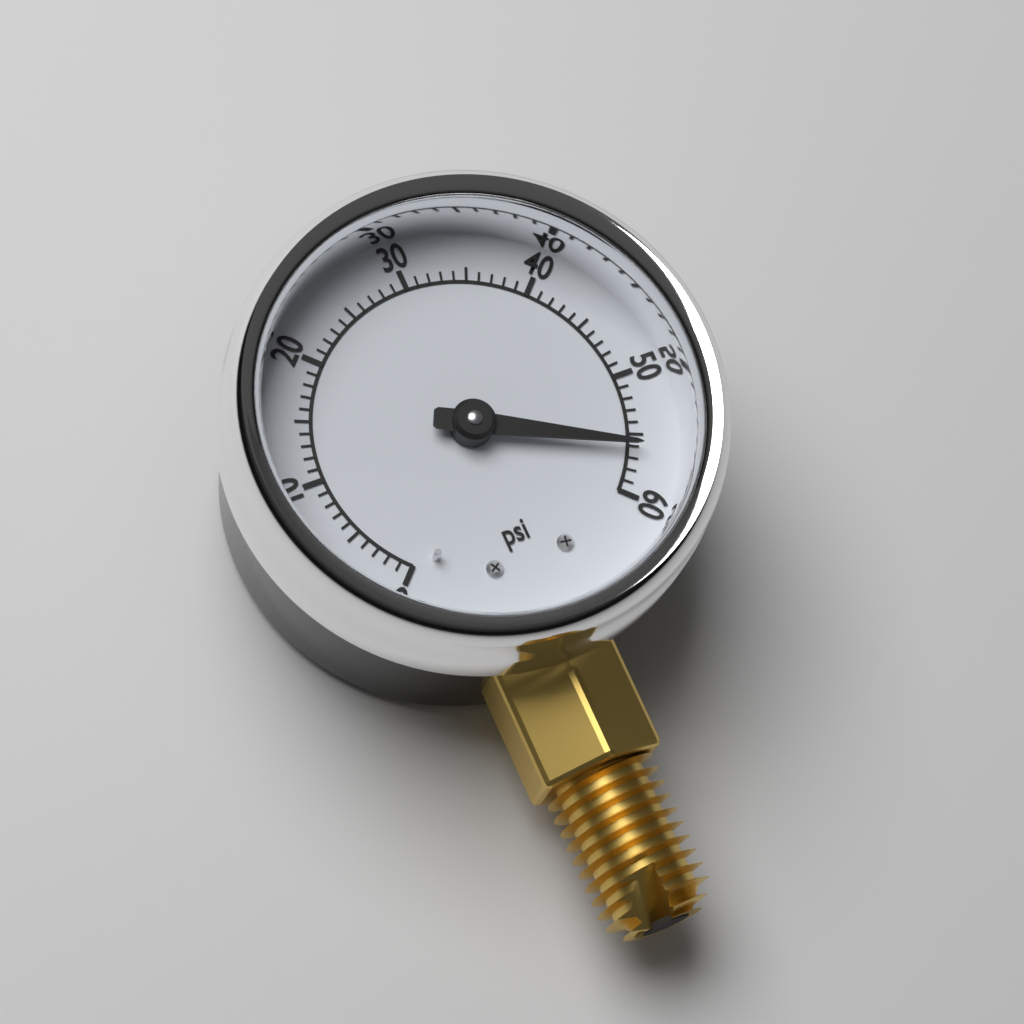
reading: 56 psi
